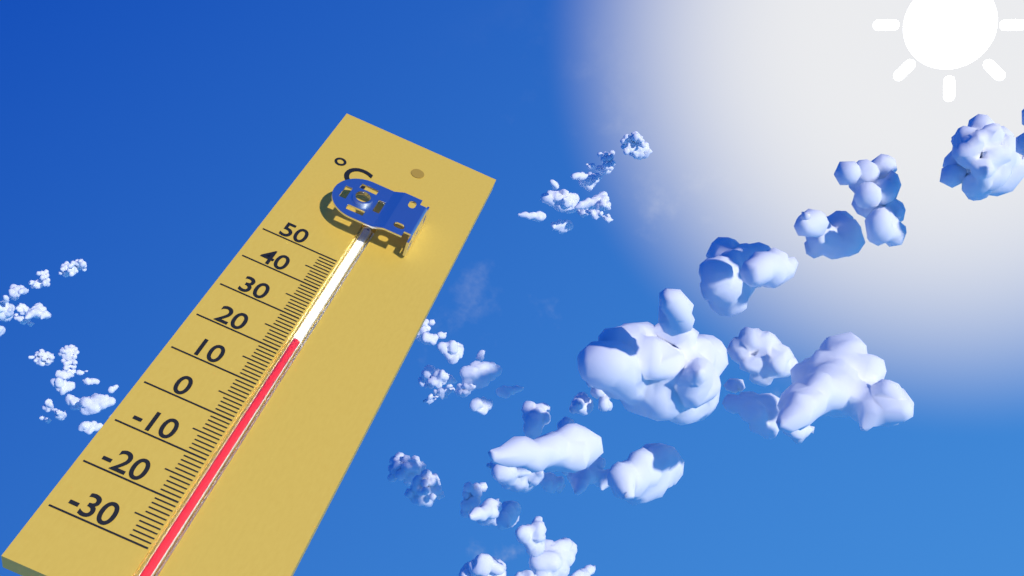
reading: 24 °C
